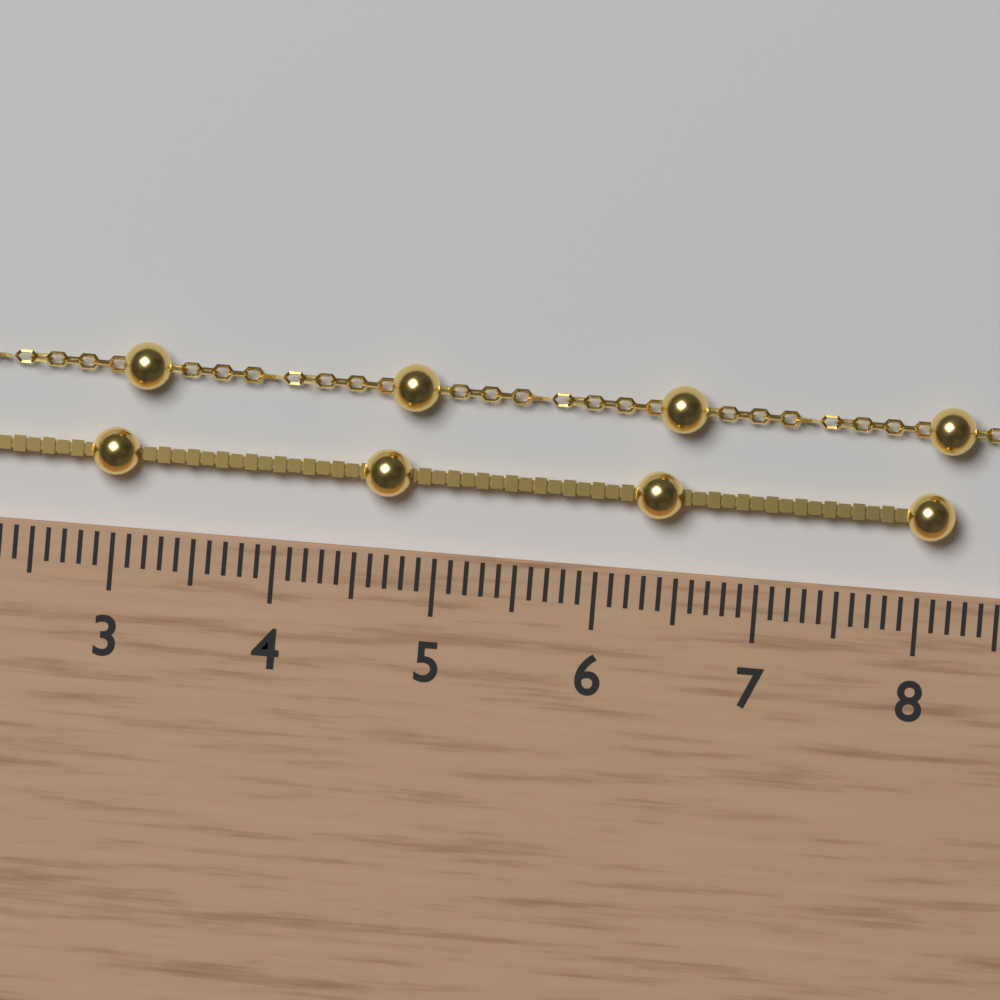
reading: 8.2 cm
